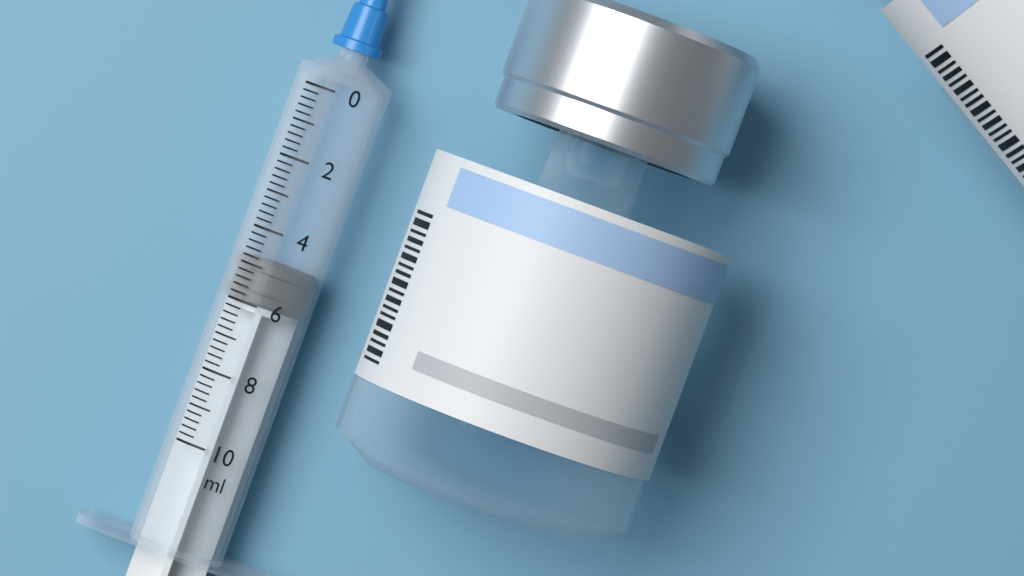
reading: 4.8 ml
